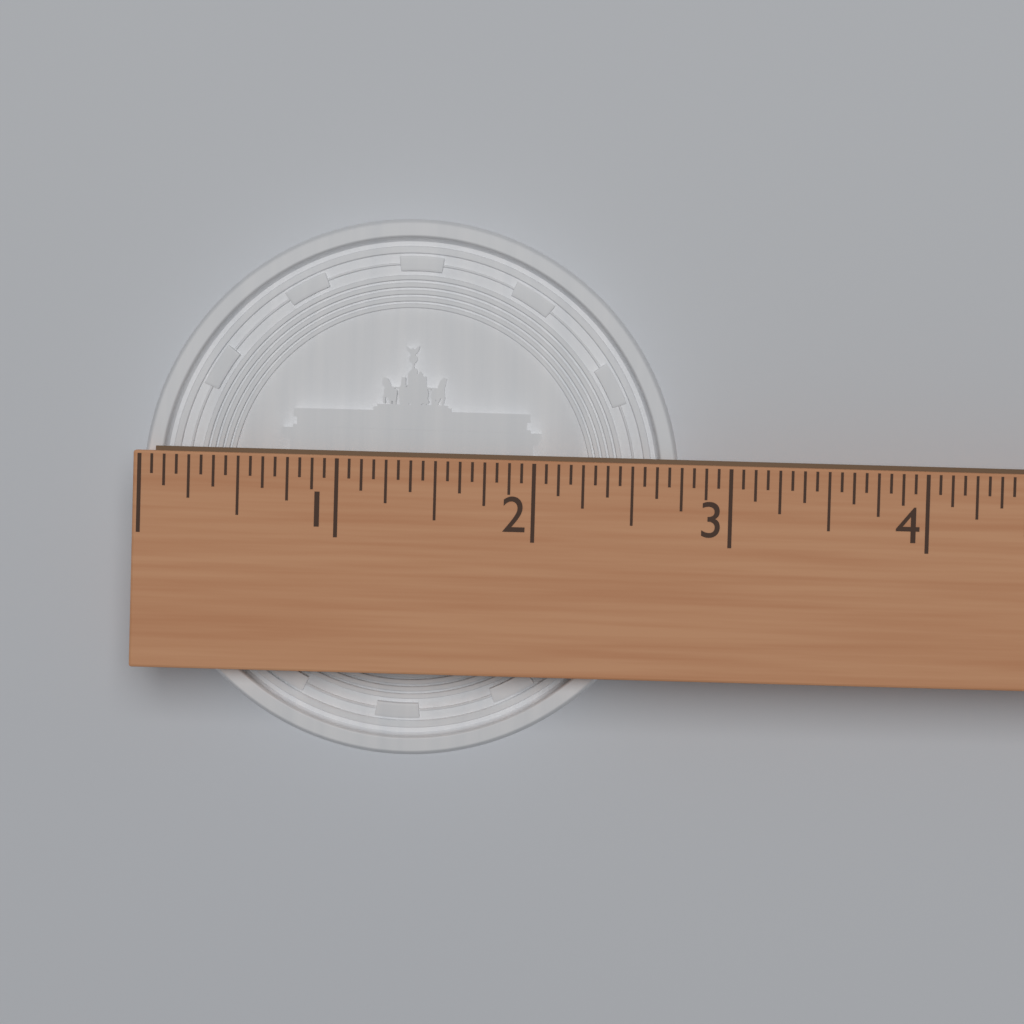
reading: 2.7500 (no unit)
